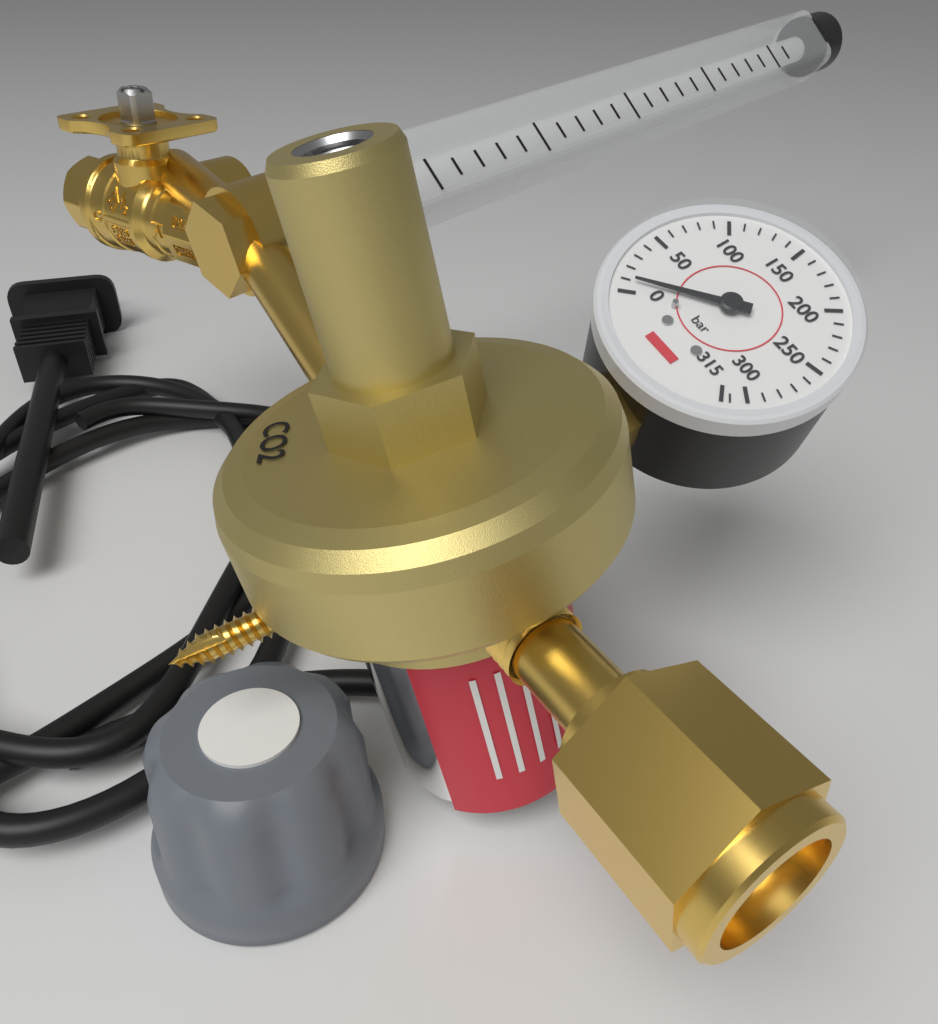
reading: 10 bar
